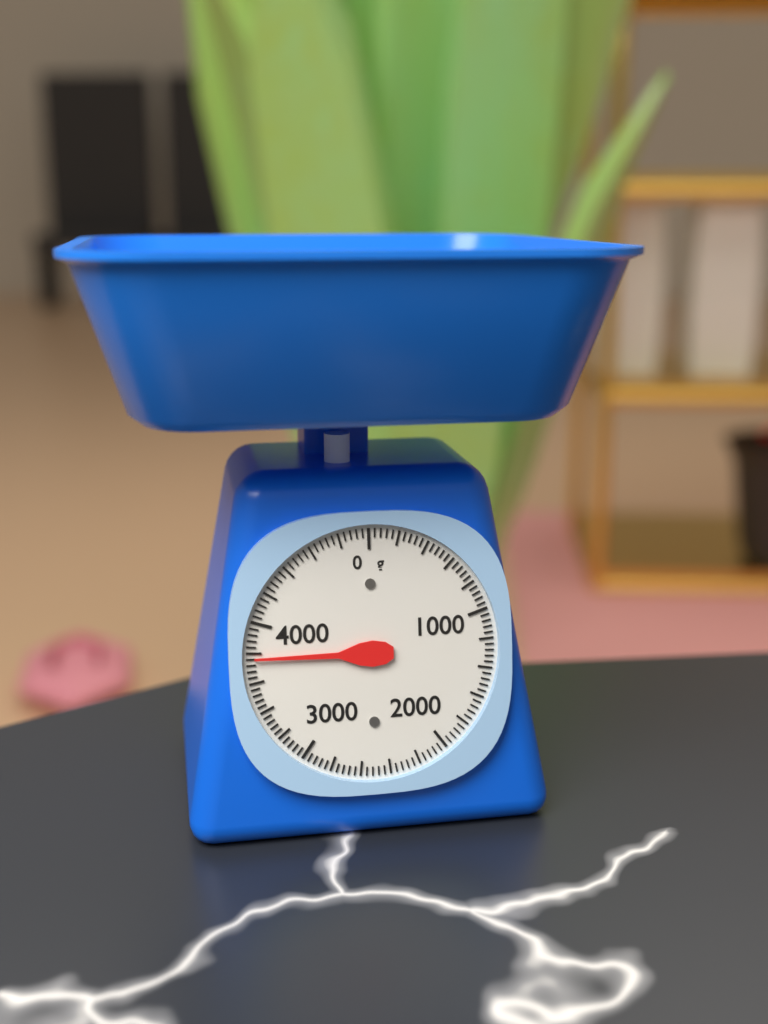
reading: 3760 g
